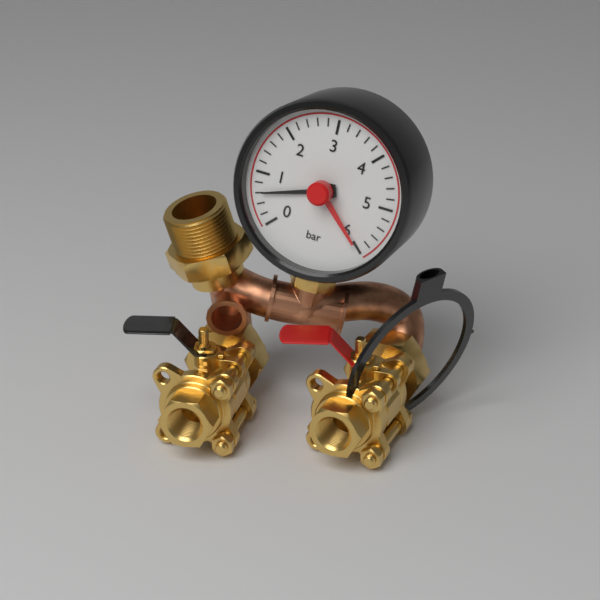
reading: 0.6 bar
